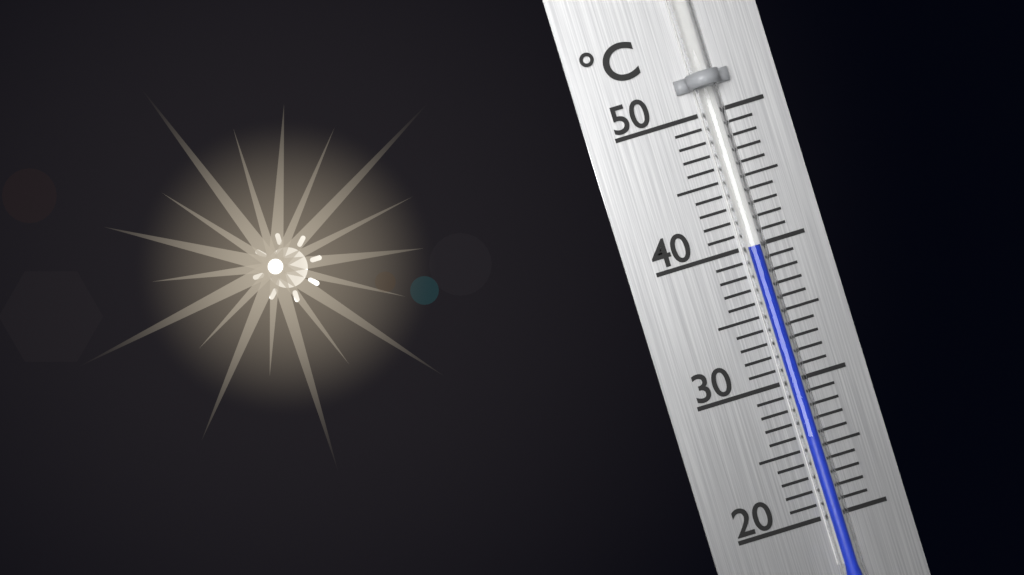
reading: 40 °C
